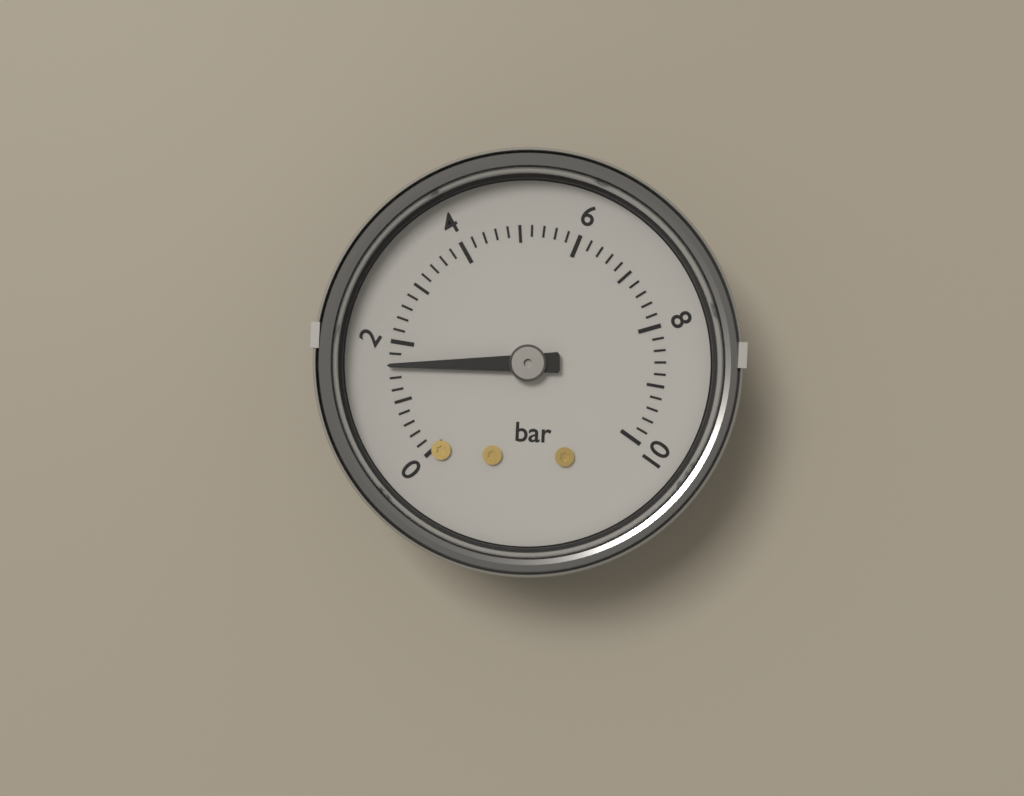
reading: 1.6 bar
